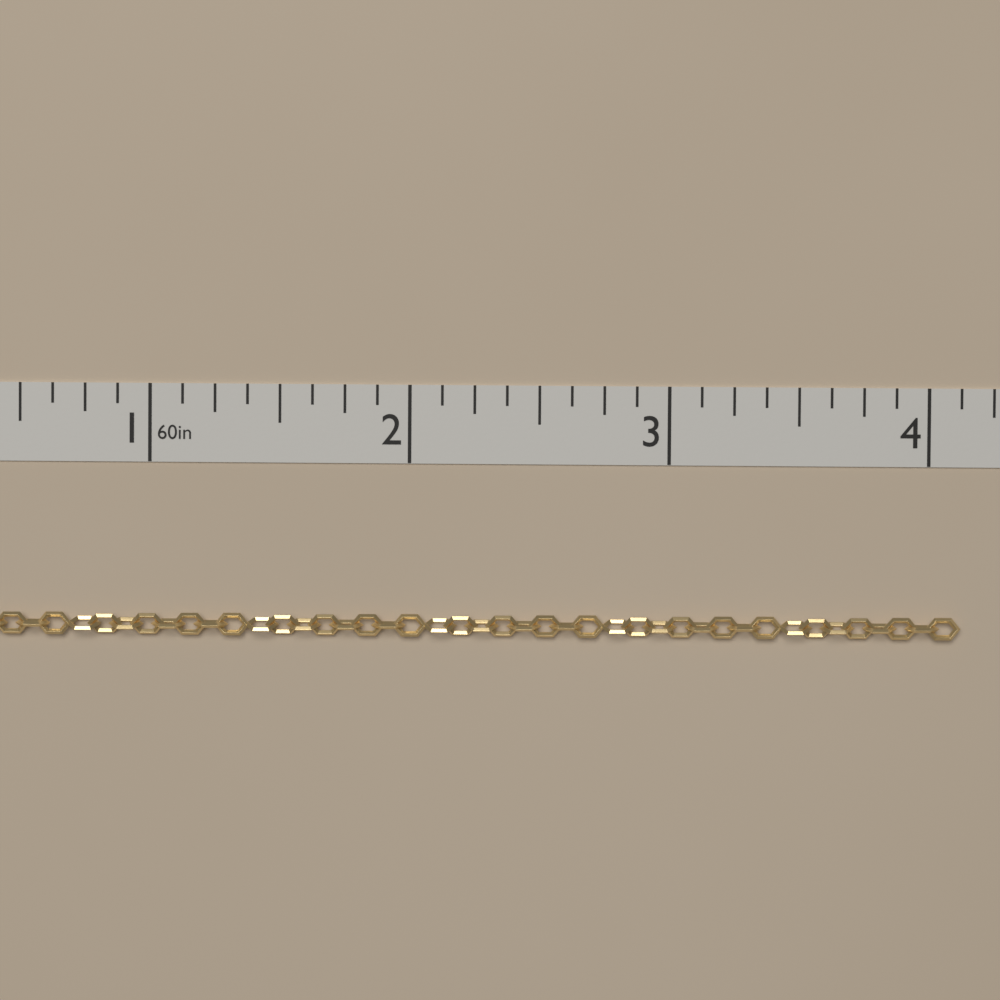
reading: 4.125 in
